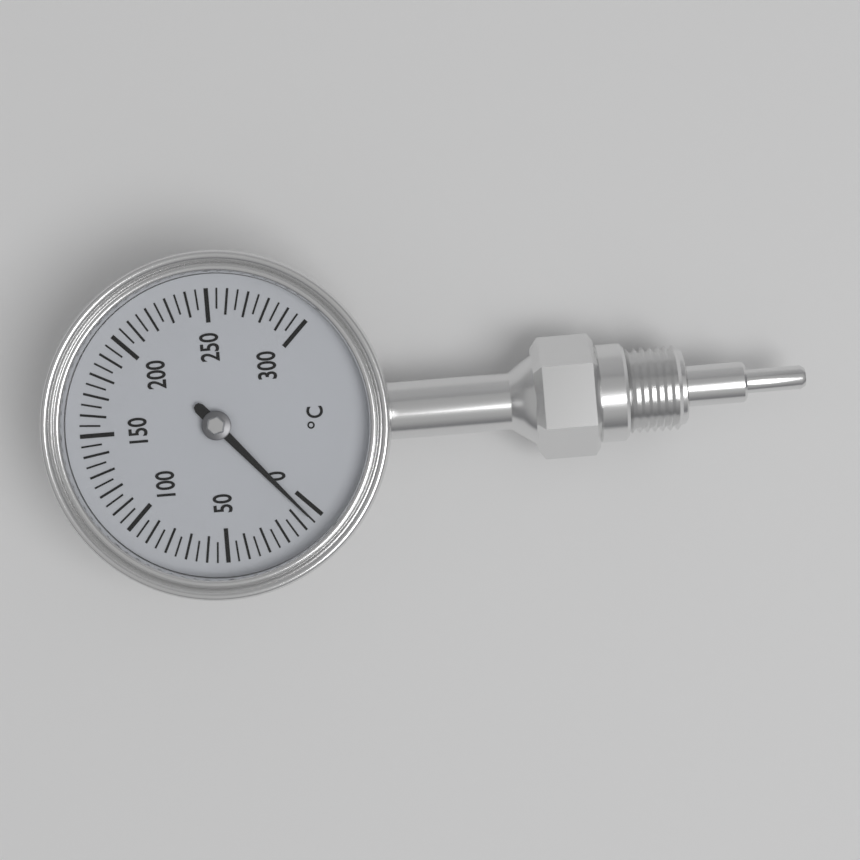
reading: 5 °C
